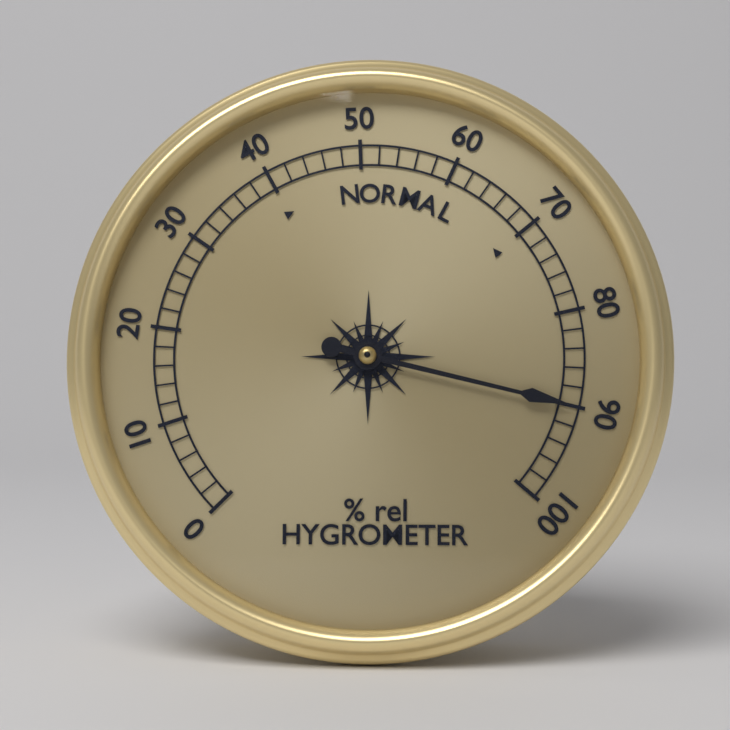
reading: 90 % rel
